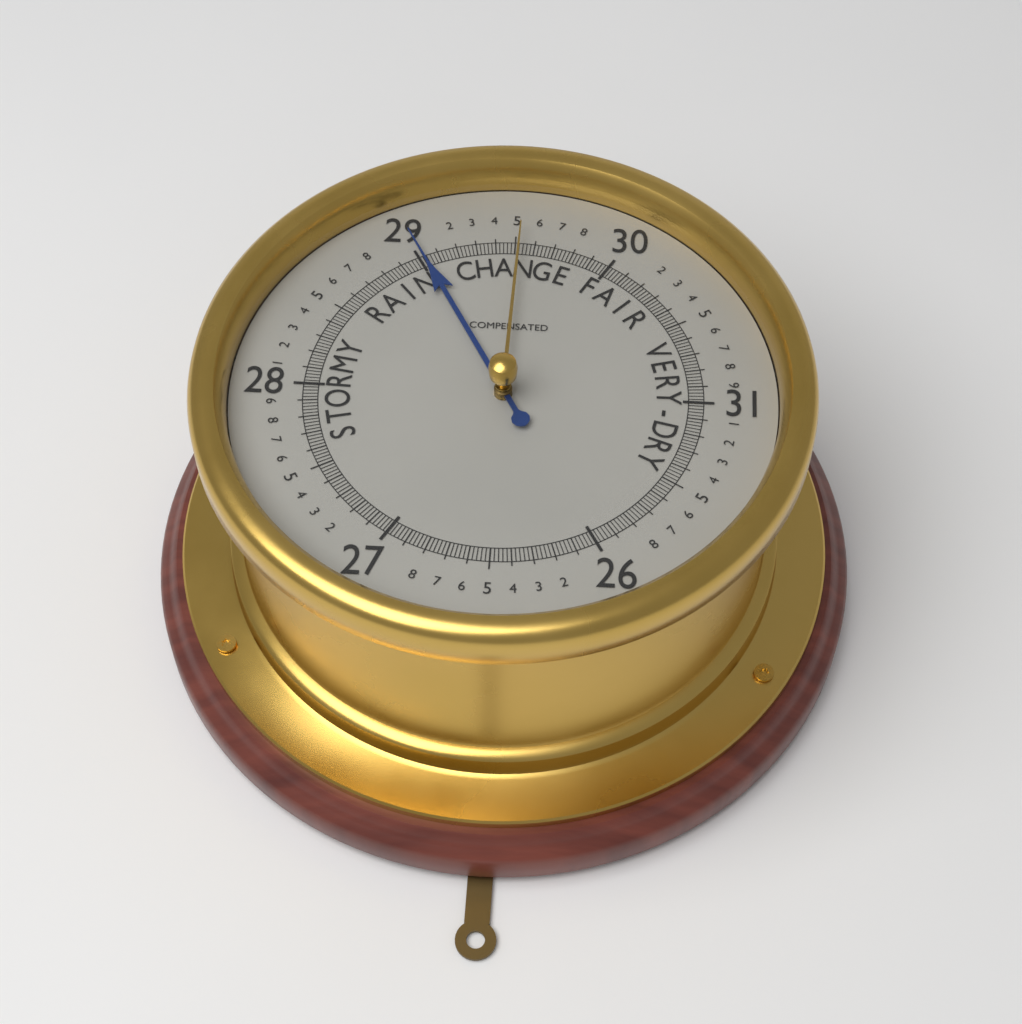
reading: 29.02 (no unit)
